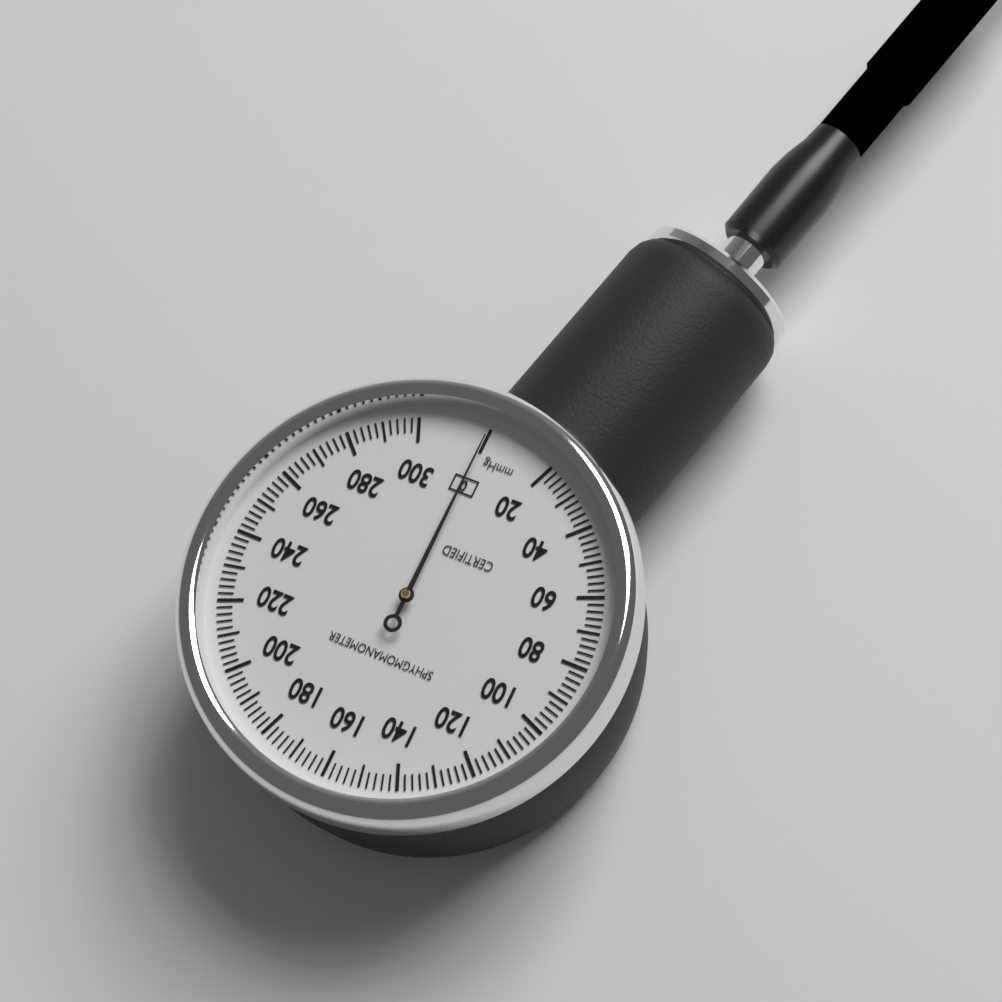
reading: 0 mmHg
